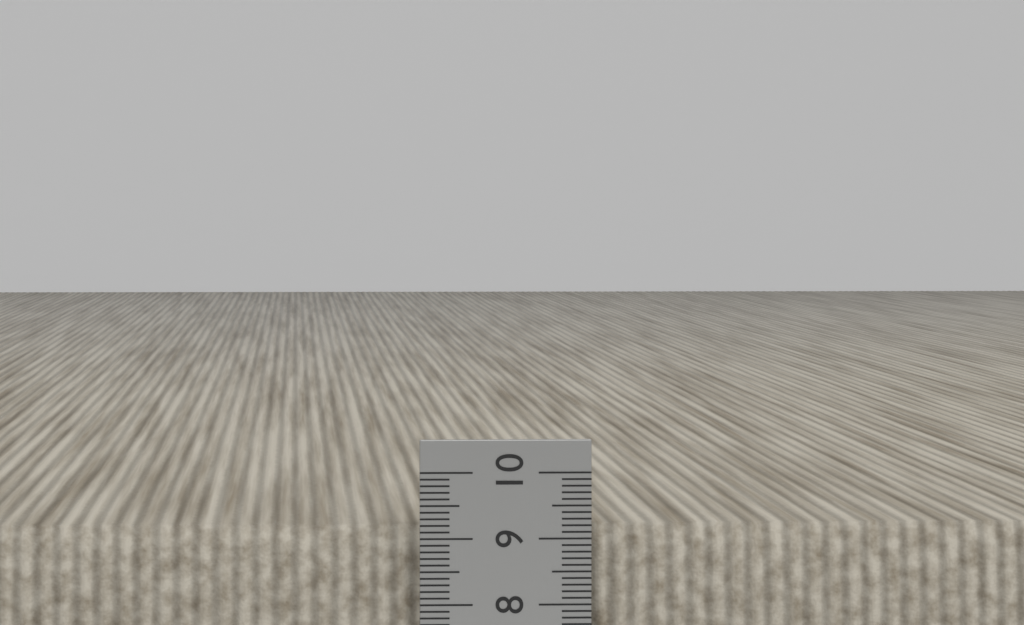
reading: 9.2 cm
